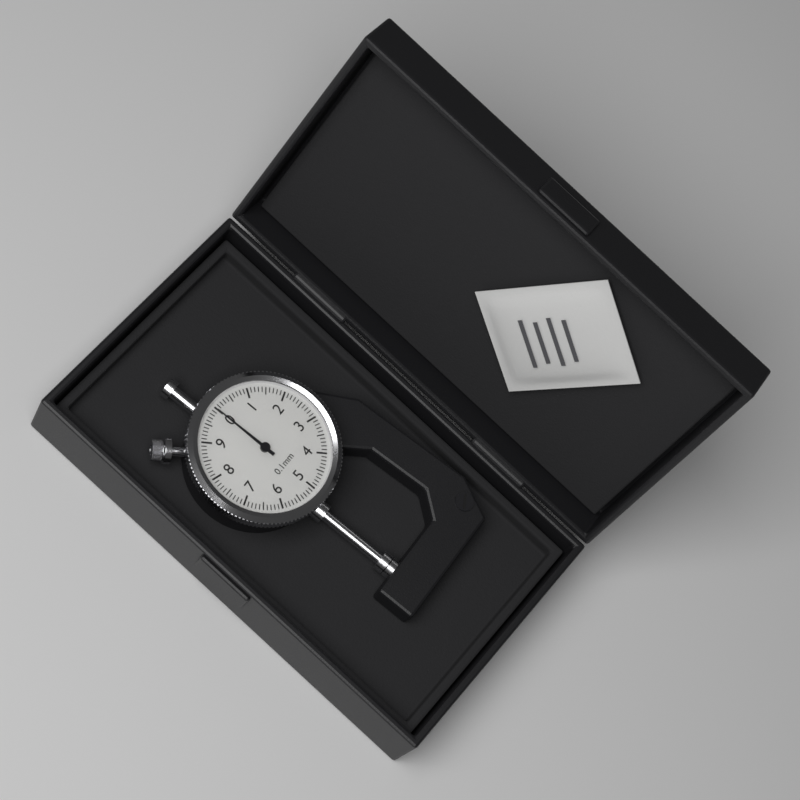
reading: 0.0 mm
